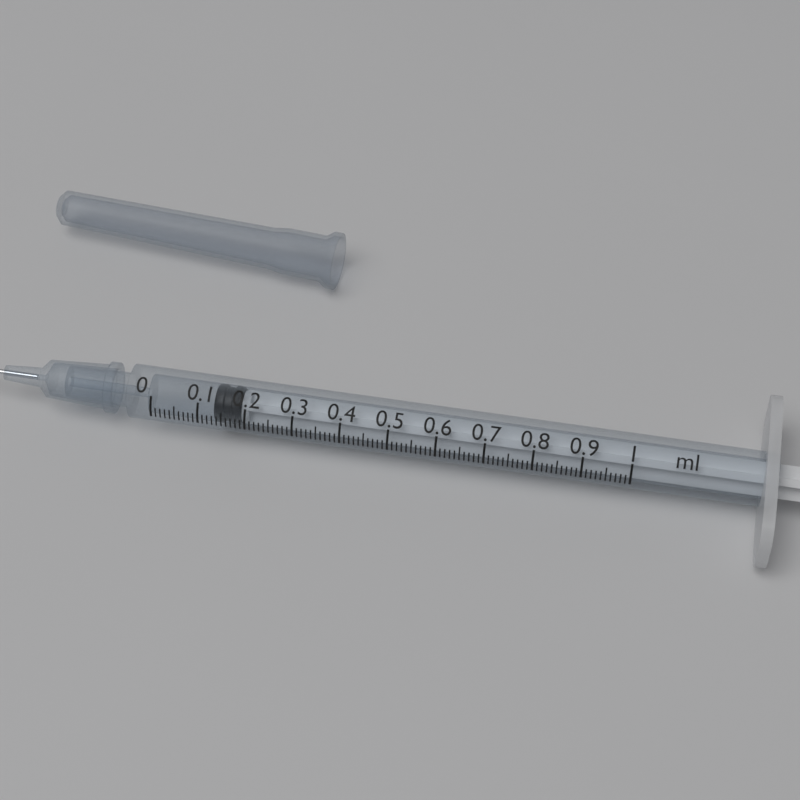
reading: 0.13 ml
